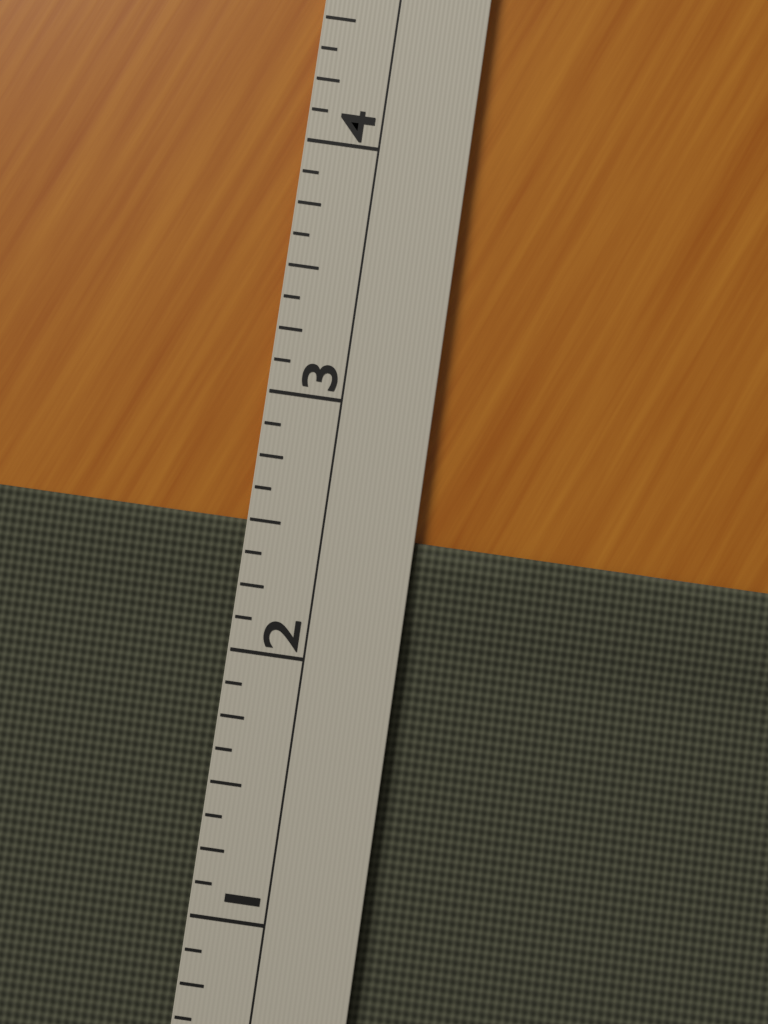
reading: 2.500 (no unit)
